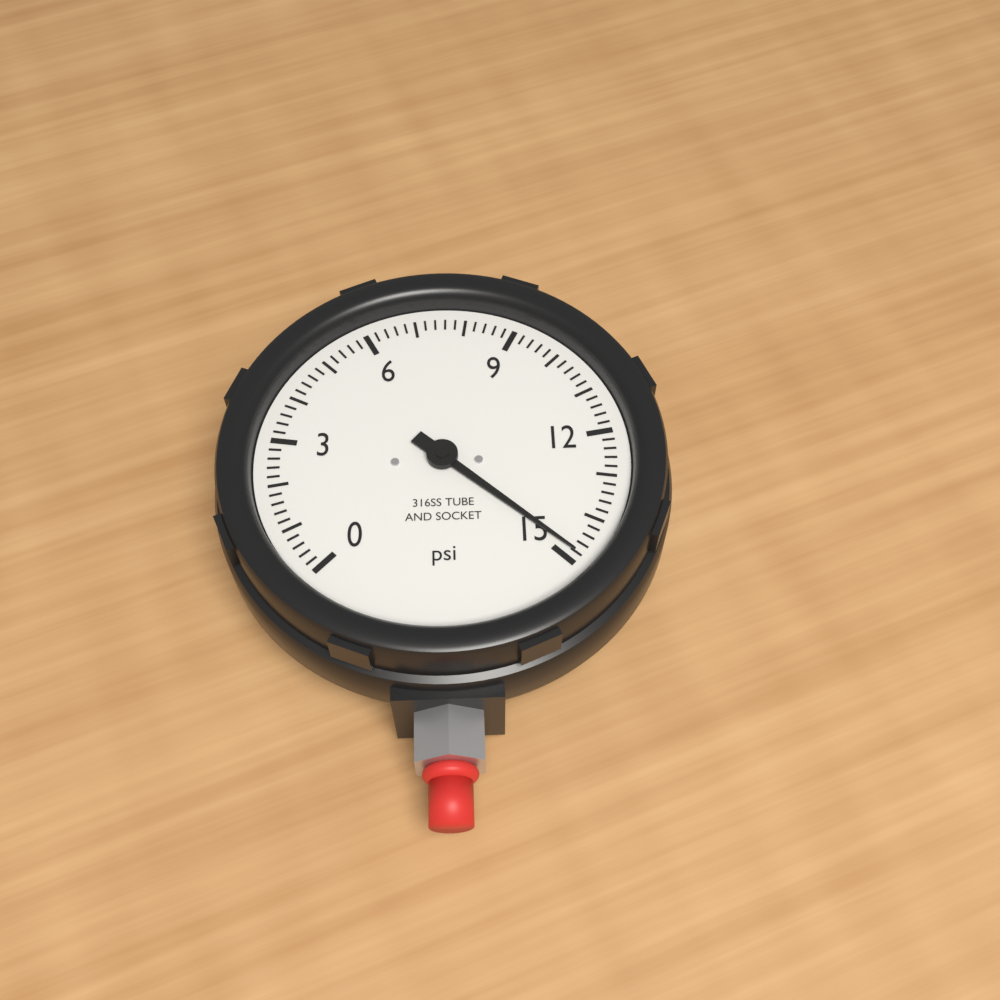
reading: 14.8 psi
